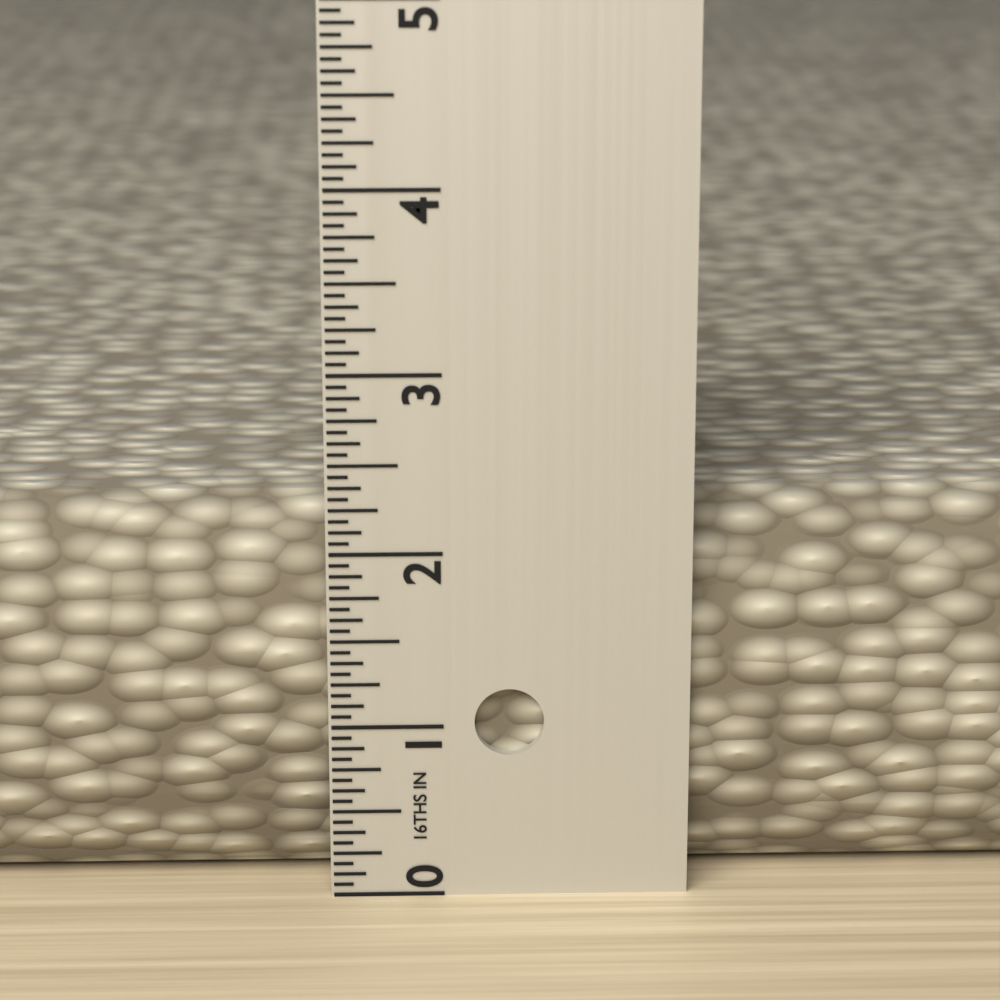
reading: 2.2500 in
